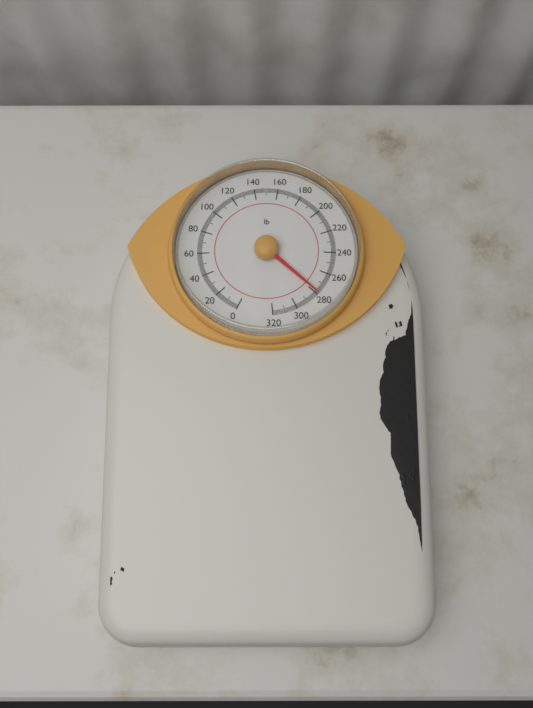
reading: 279 lb
